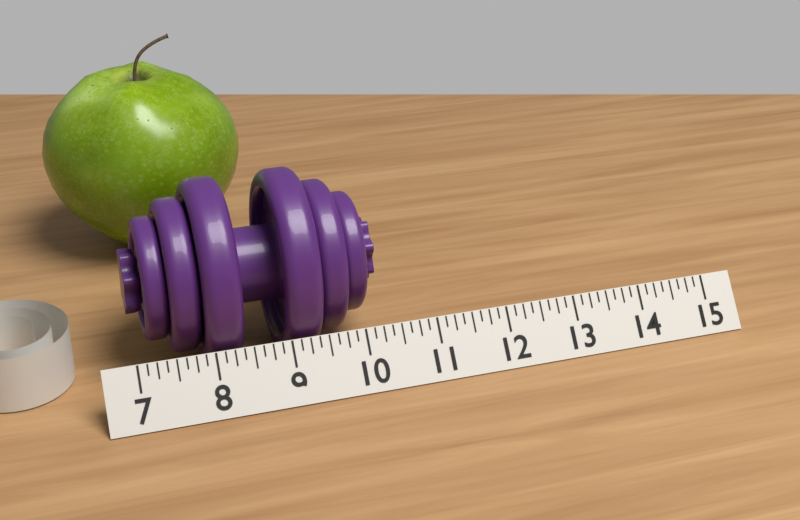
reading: 10.375 (no unit)
